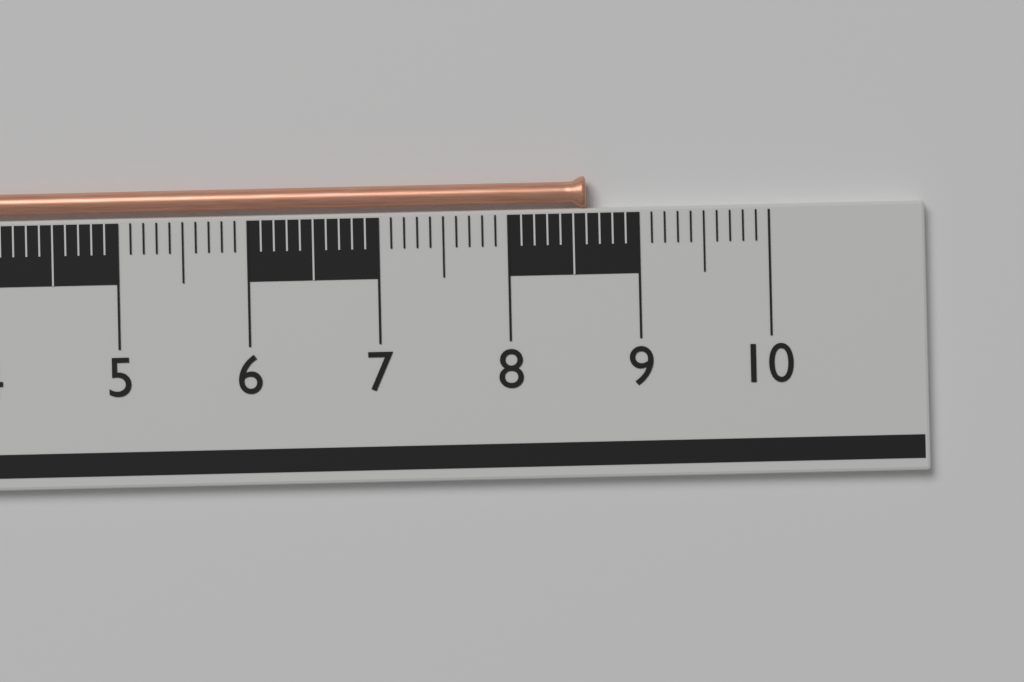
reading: 8.6 cm
